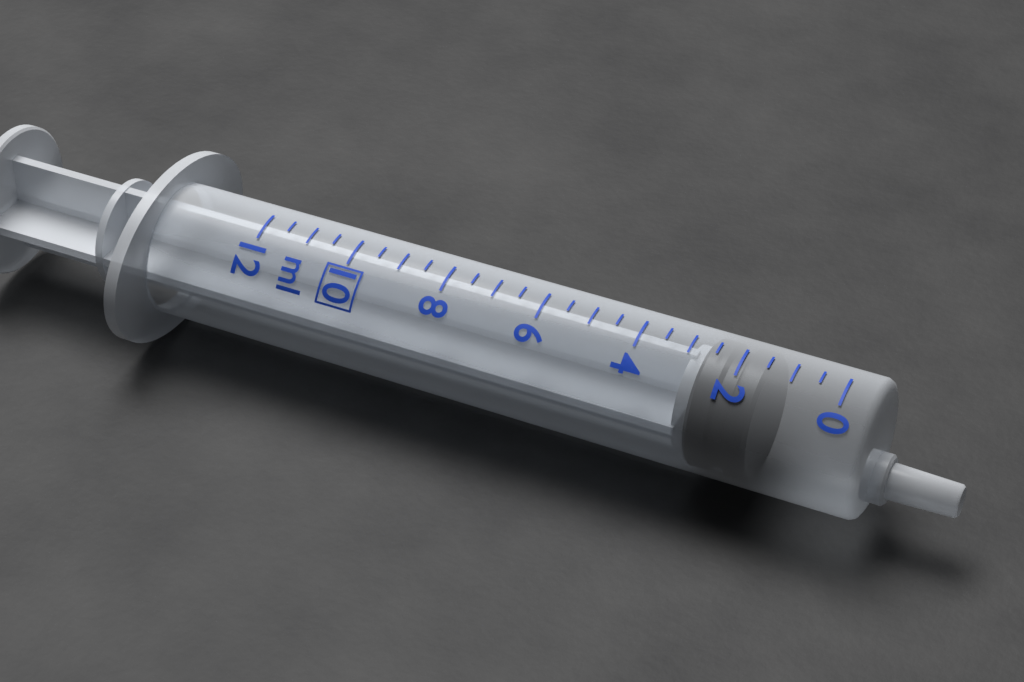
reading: 1.5 ml
